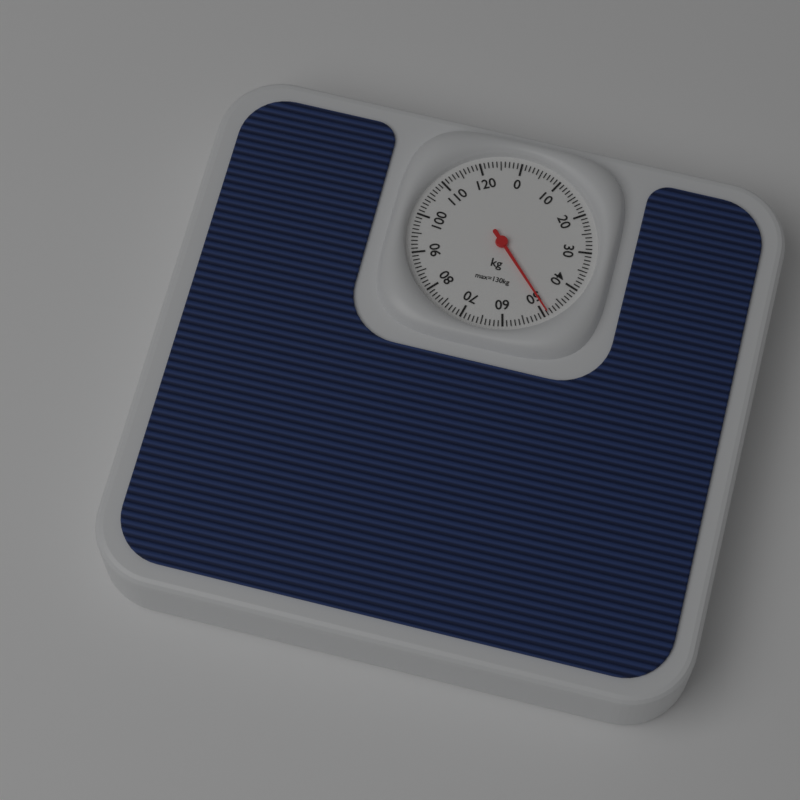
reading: 49 kg
